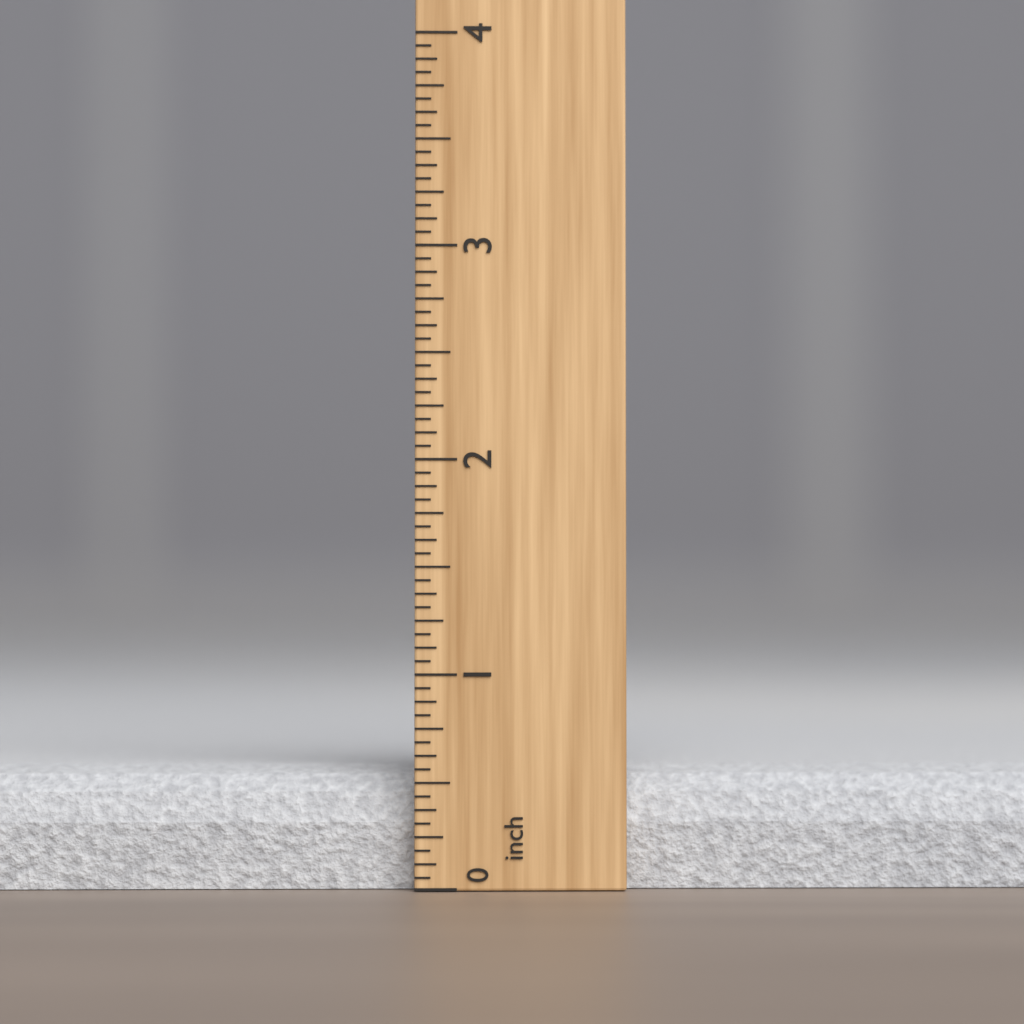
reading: 0.5625 inch
